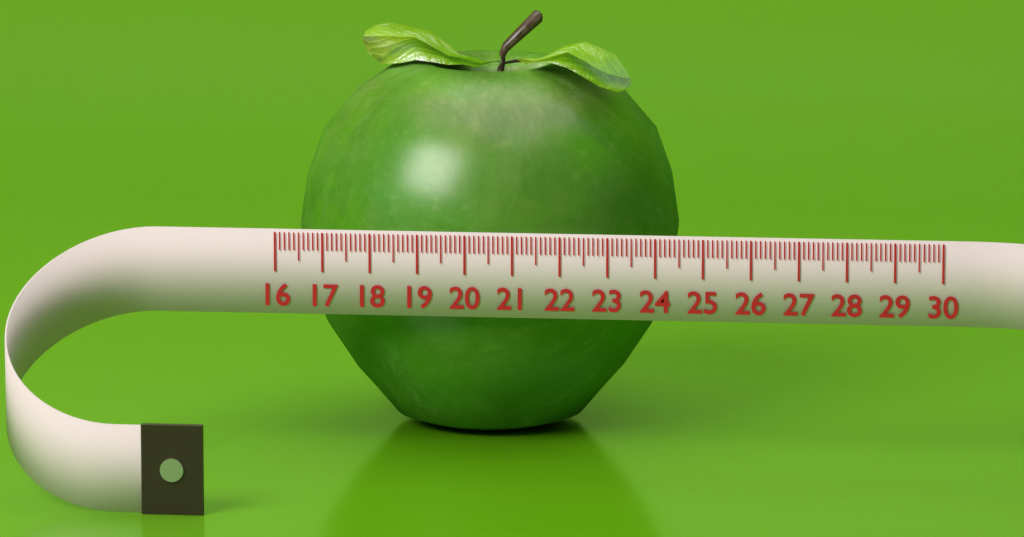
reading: 24.2 (no unit)
